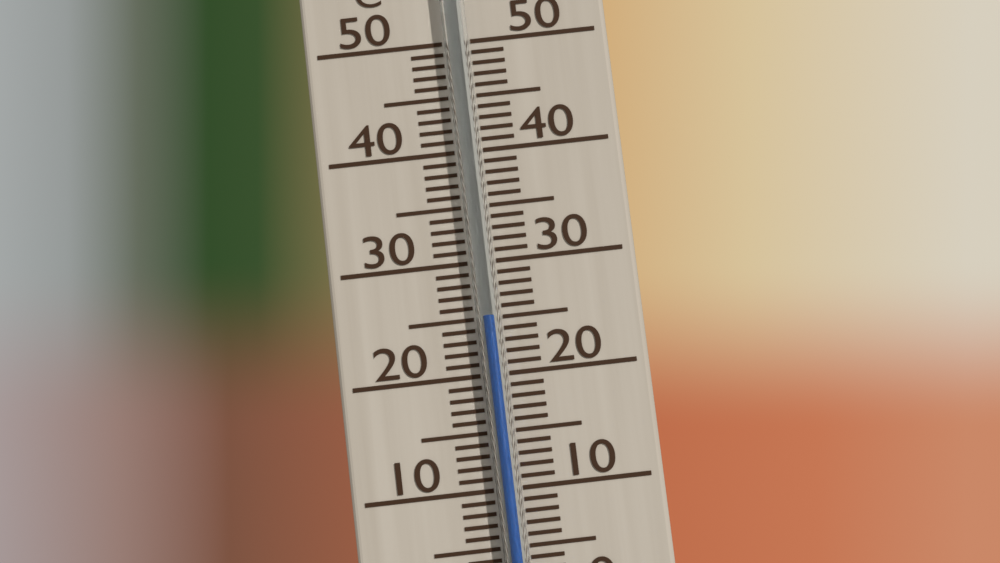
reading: 25 °C
